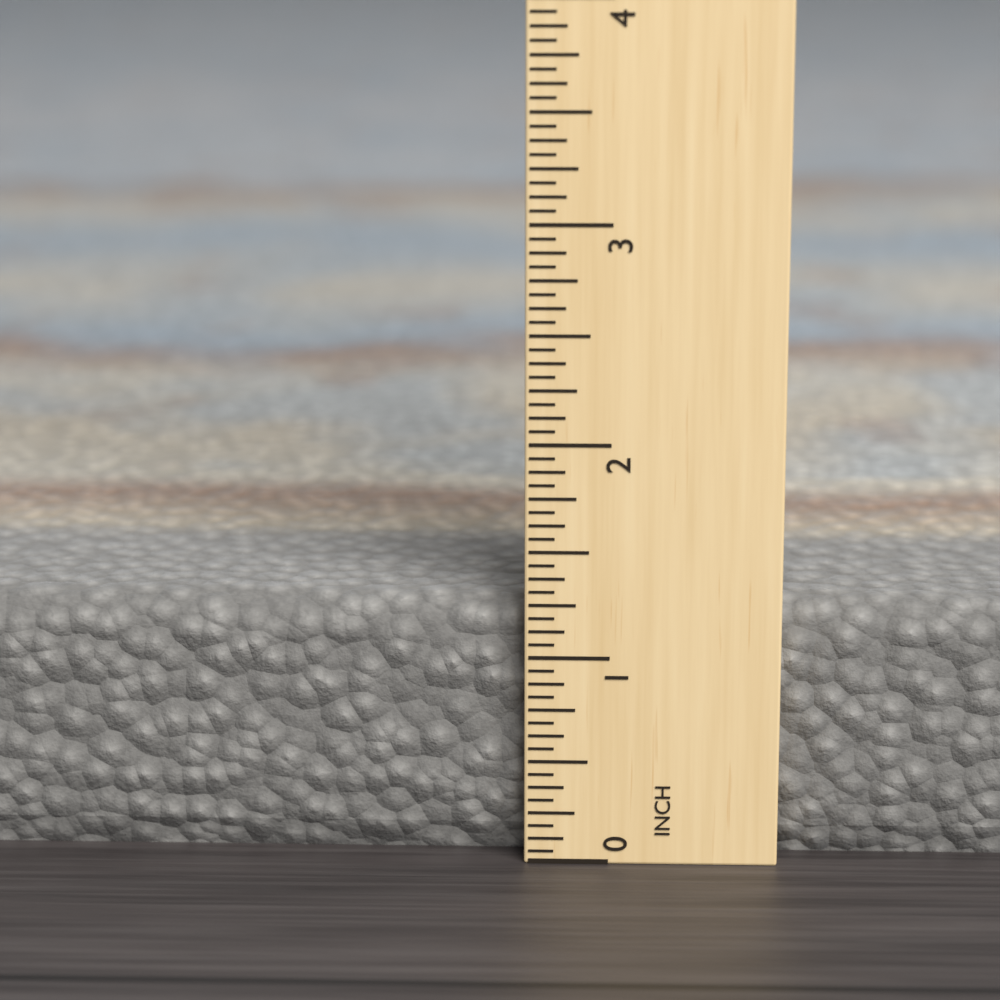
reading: 1.2500 in
